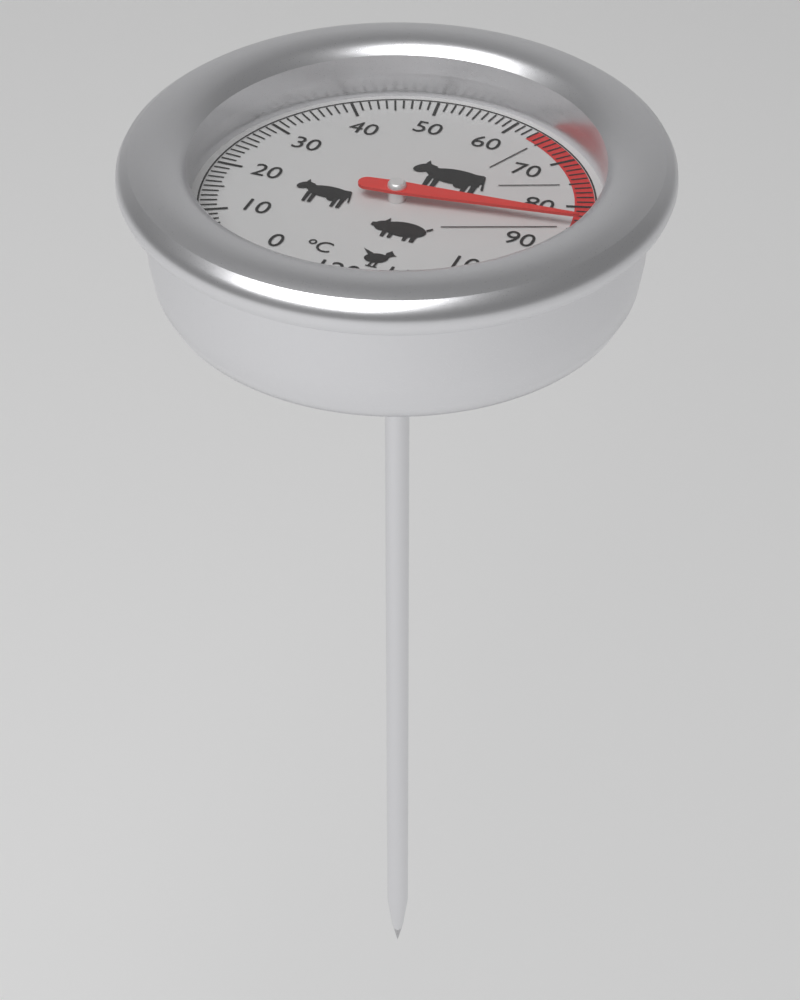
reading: 84 °C
